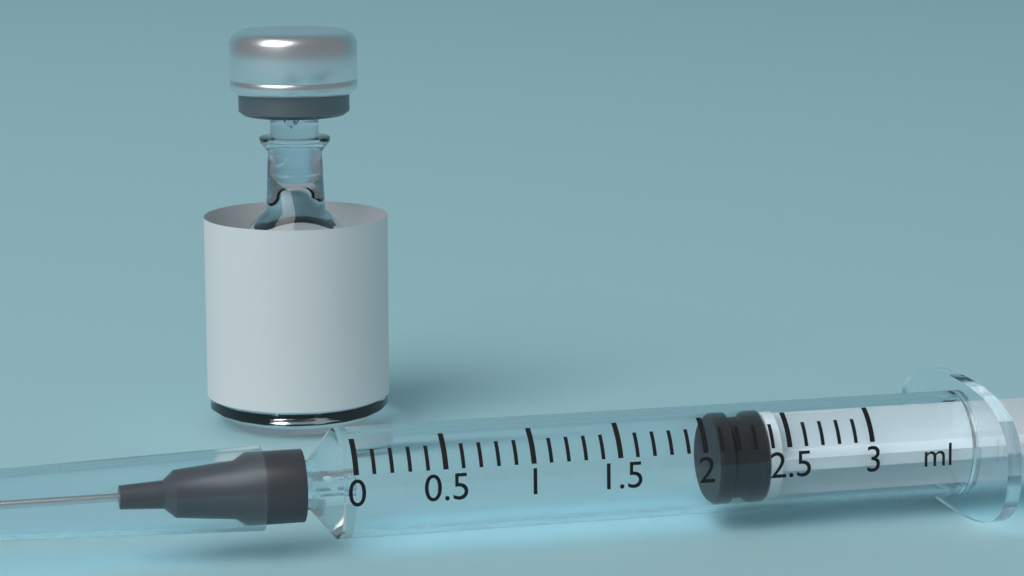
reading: 2.1 ml
